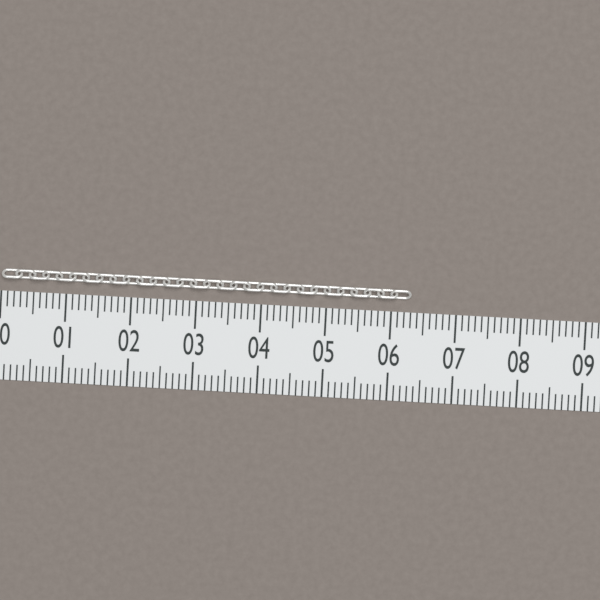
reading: 6.3 (no unit)
